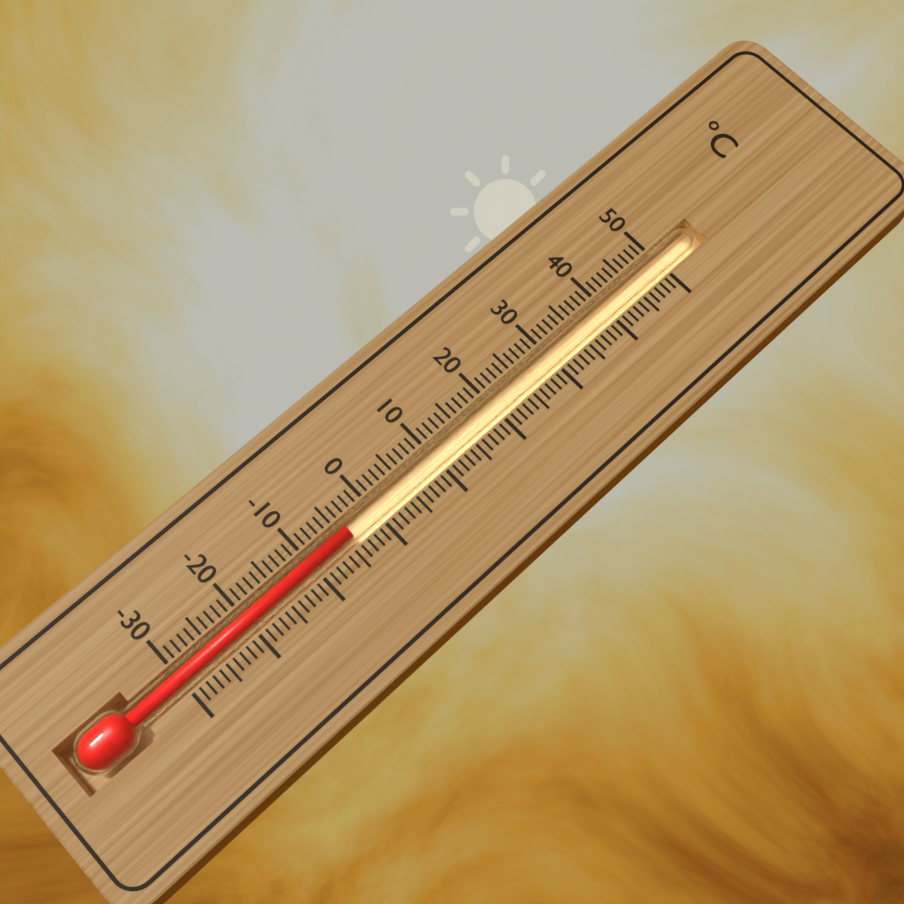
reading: -4 °C
